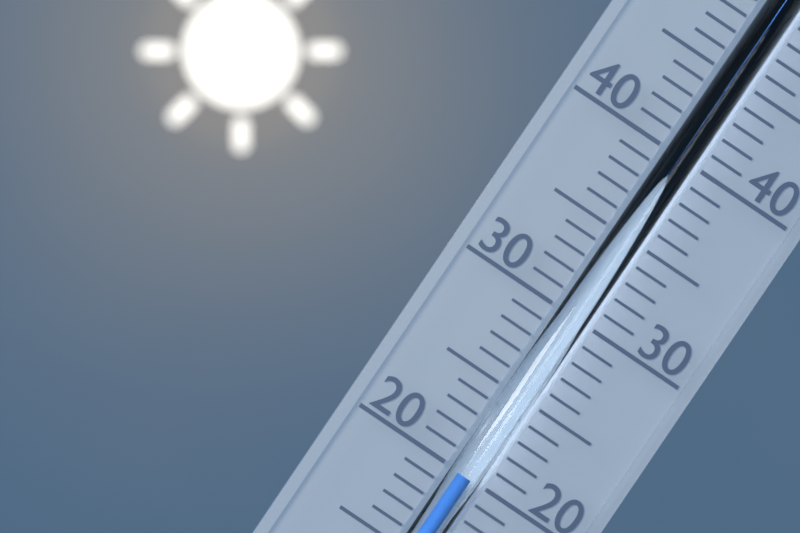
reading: 20 °C
